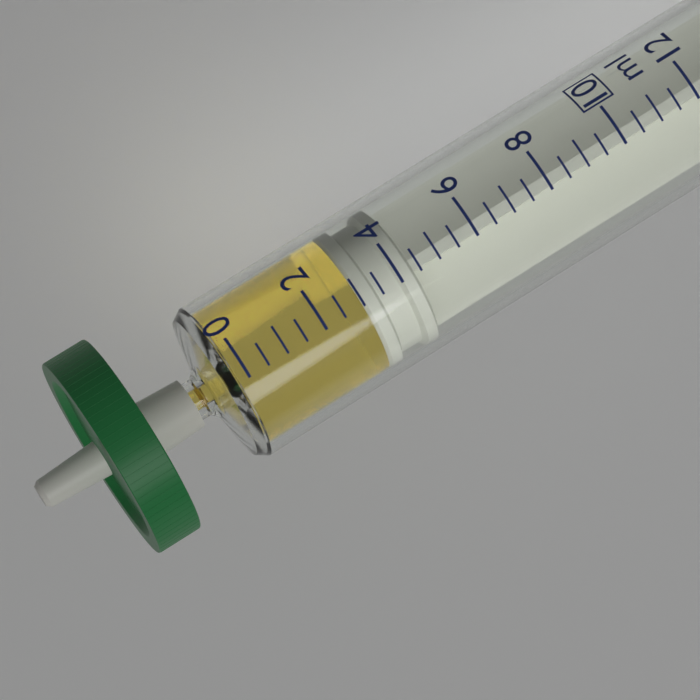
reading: 3.0 ml
